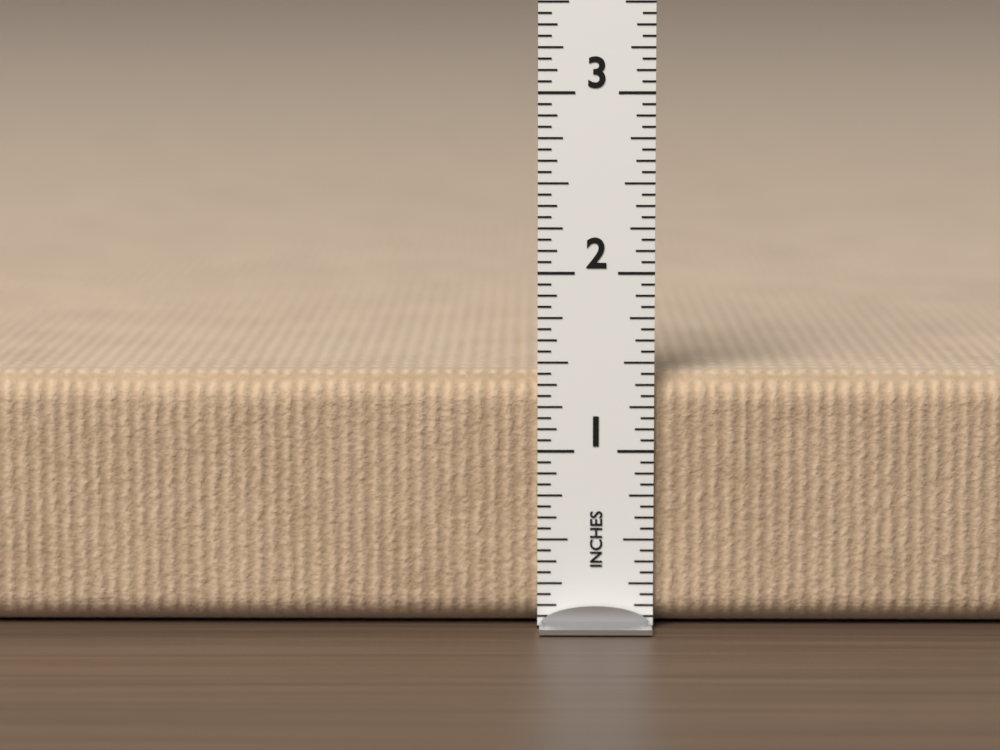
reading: 1.4375 in
